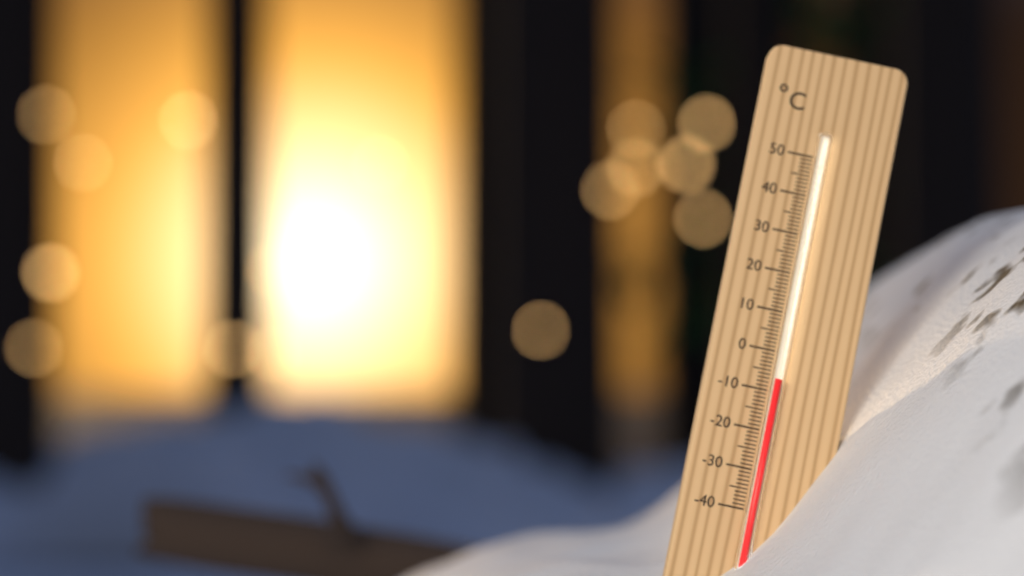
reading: -7 °C
